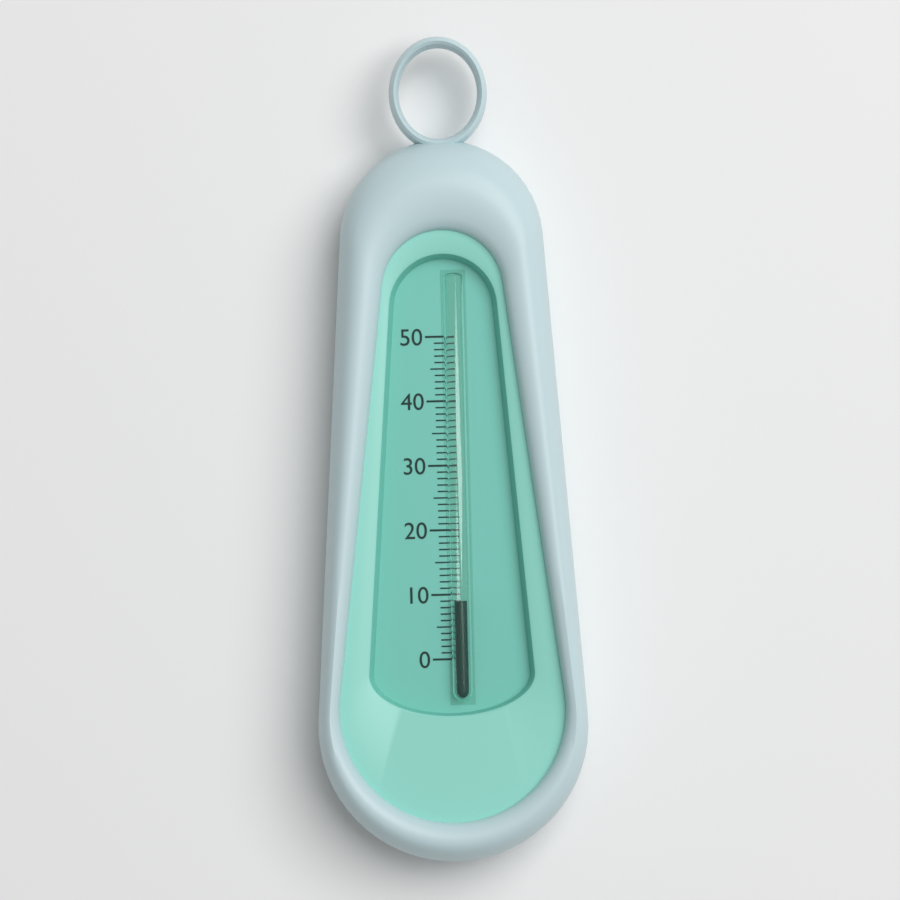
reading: 9 (no unit)
